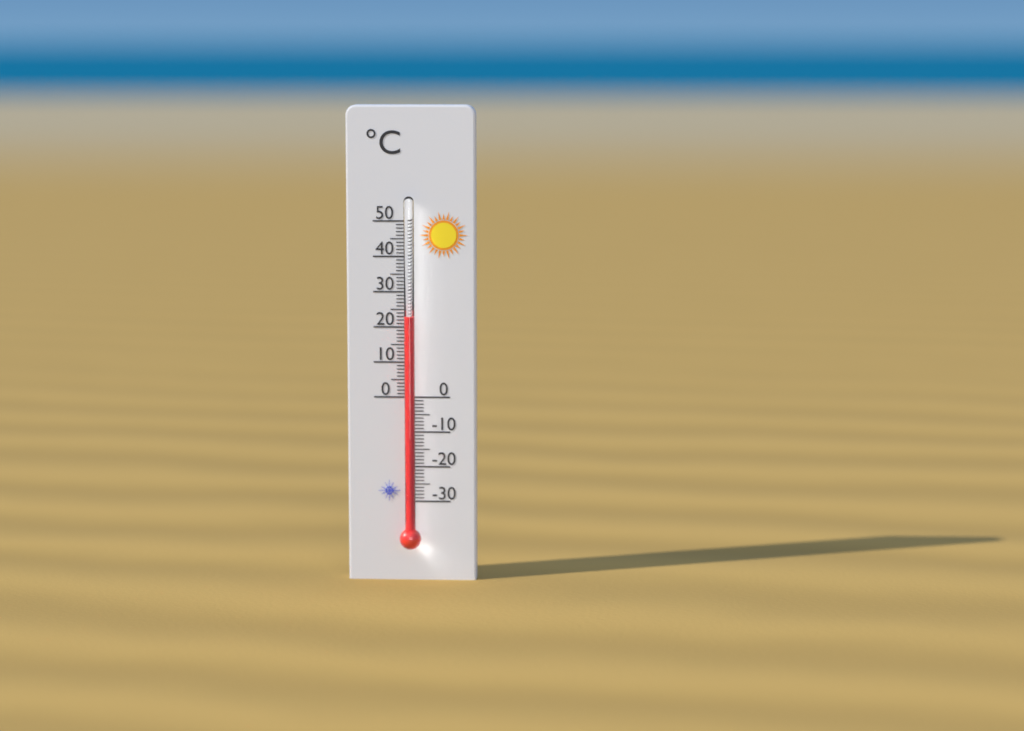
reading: 23 °C
